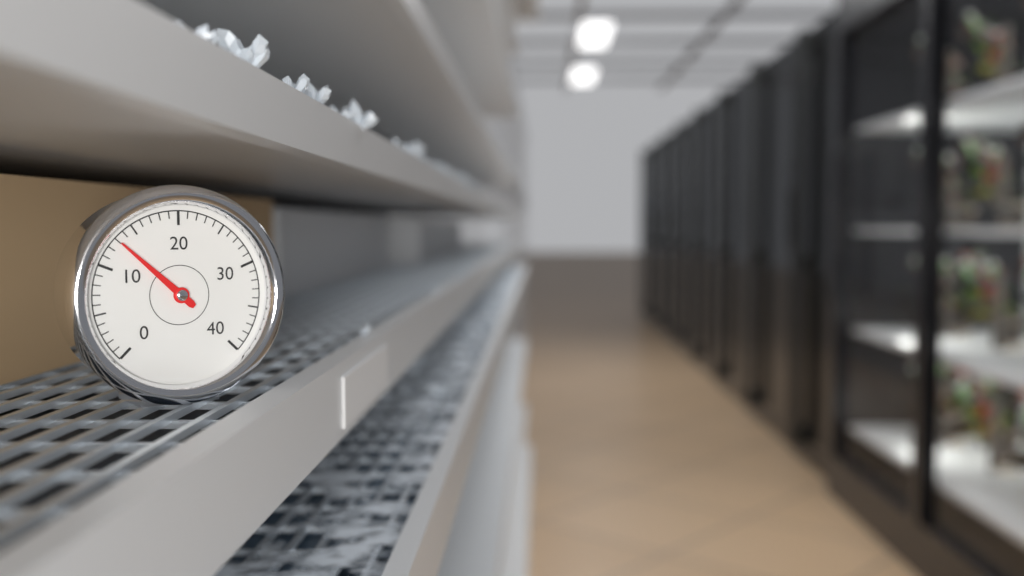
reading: 13 (no unit)
